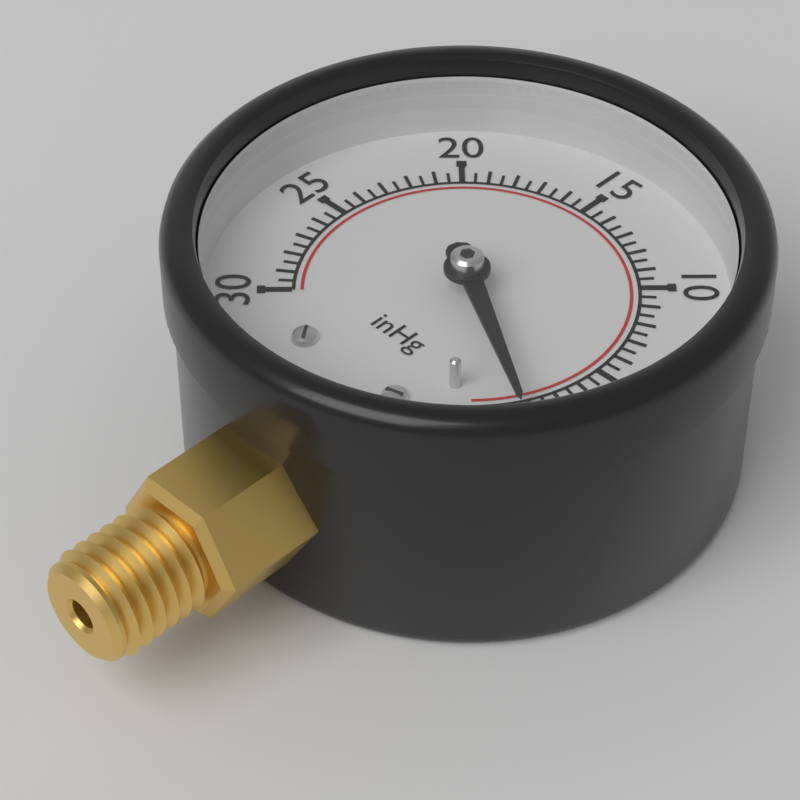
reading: 1.5 inHg
